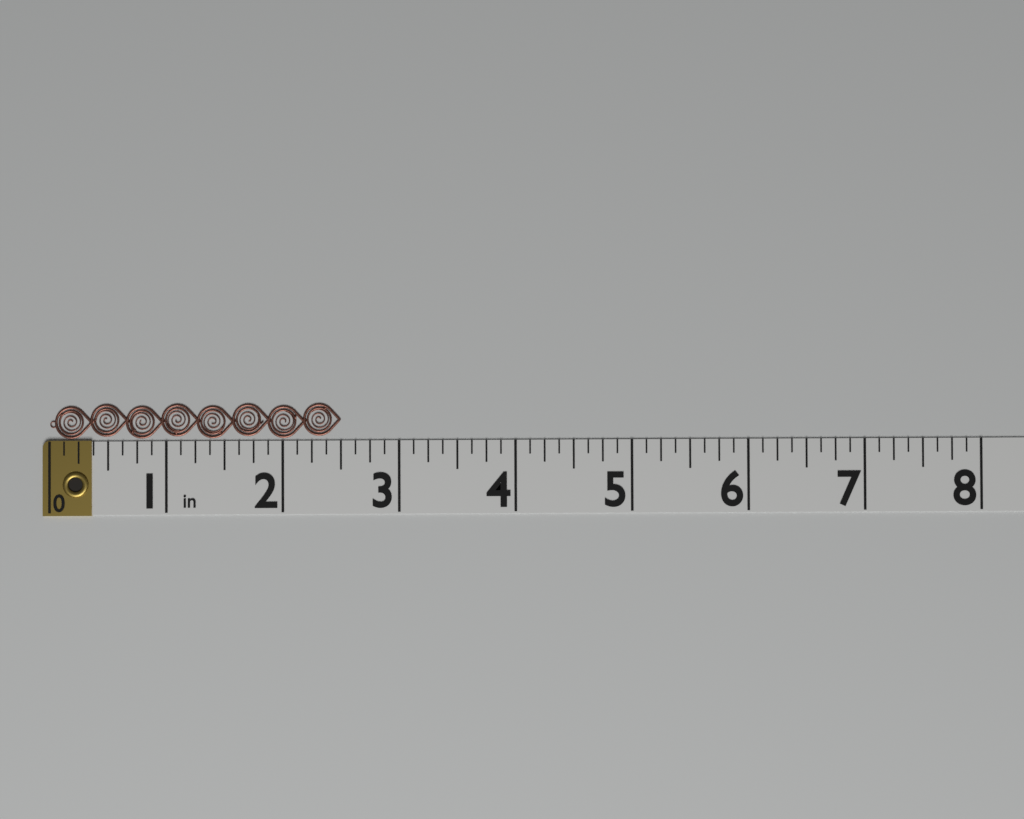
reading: 2.500 in
